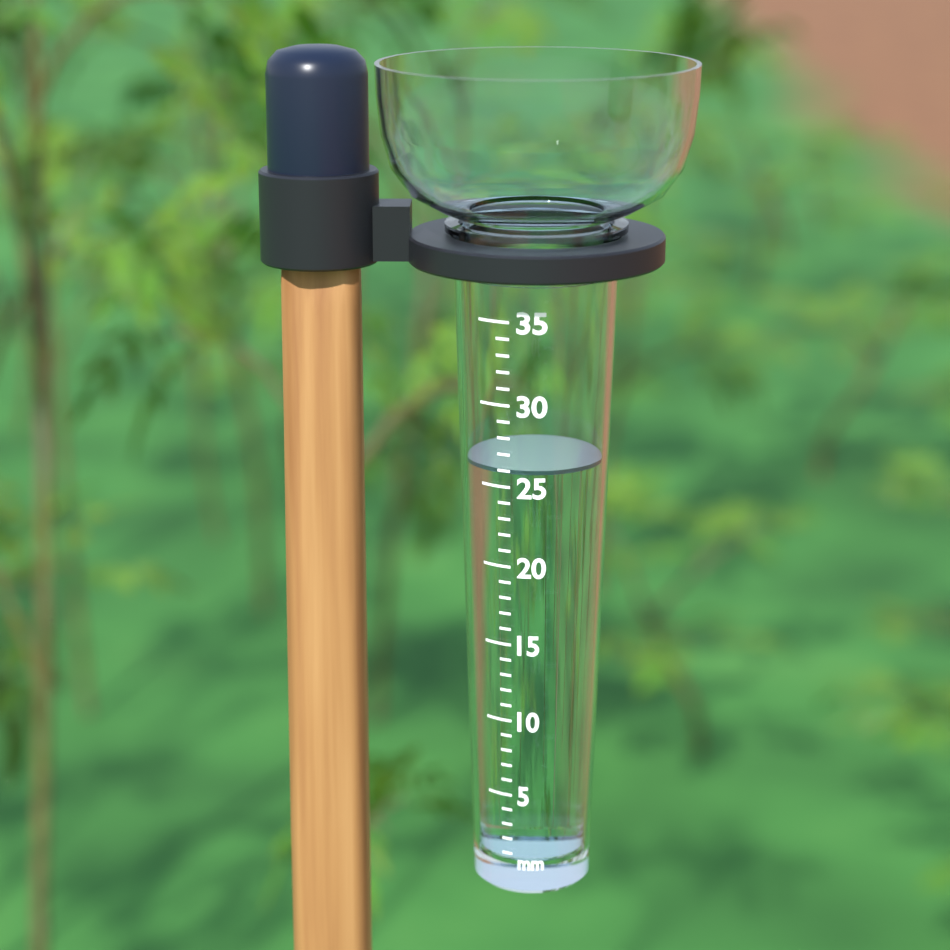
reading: 26 mm
